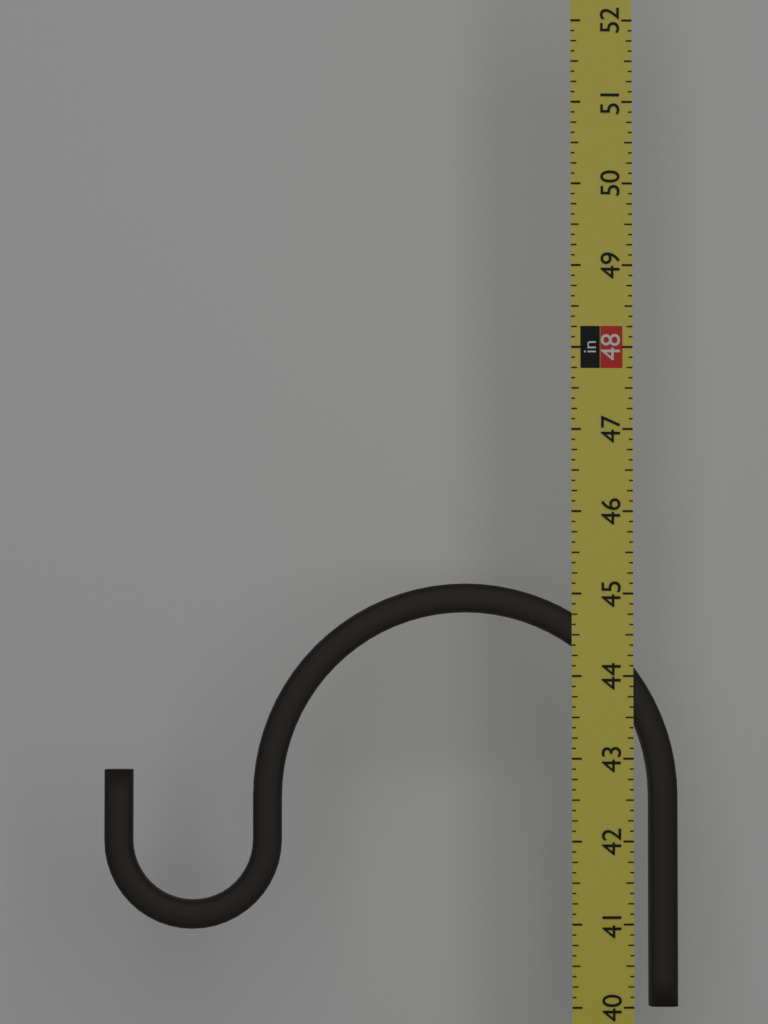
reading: 45.125 in
